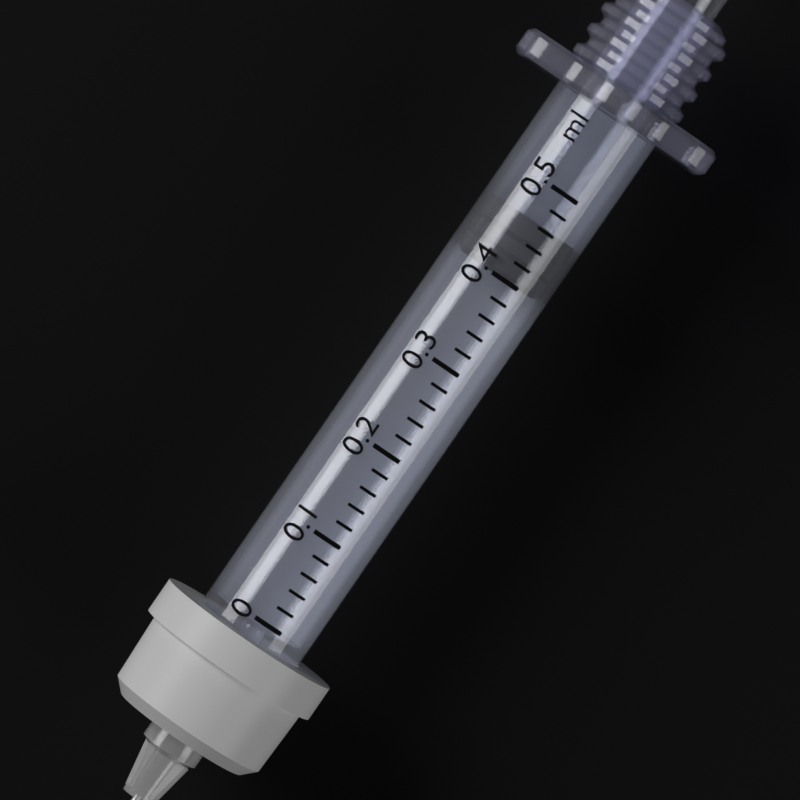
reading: 0.40 ml
